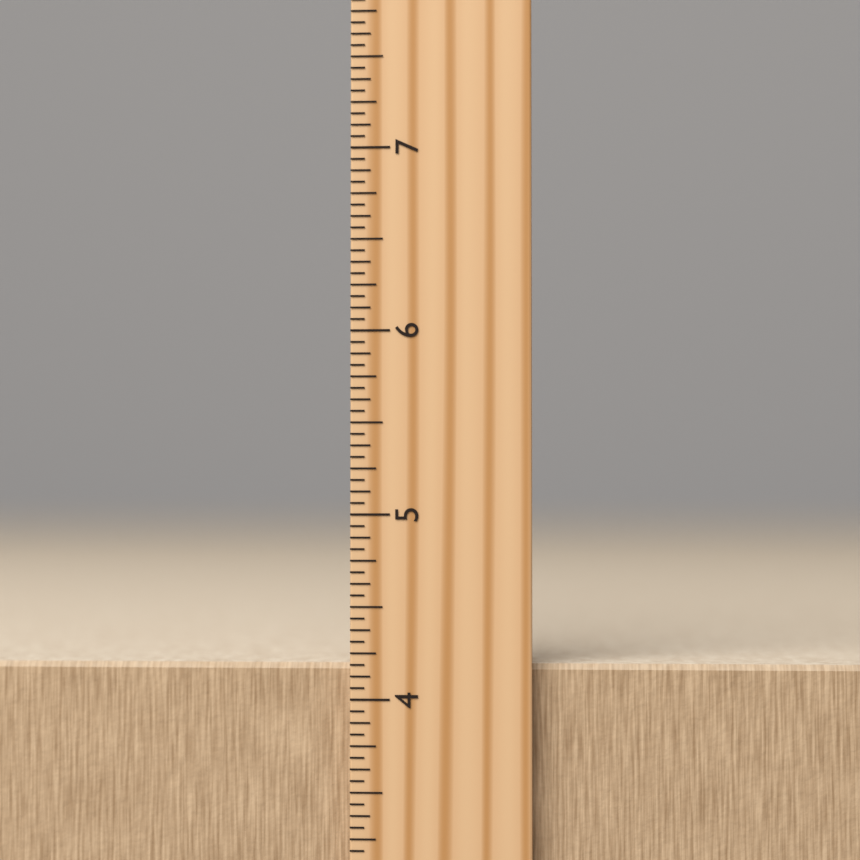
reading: 4.1875 inch
